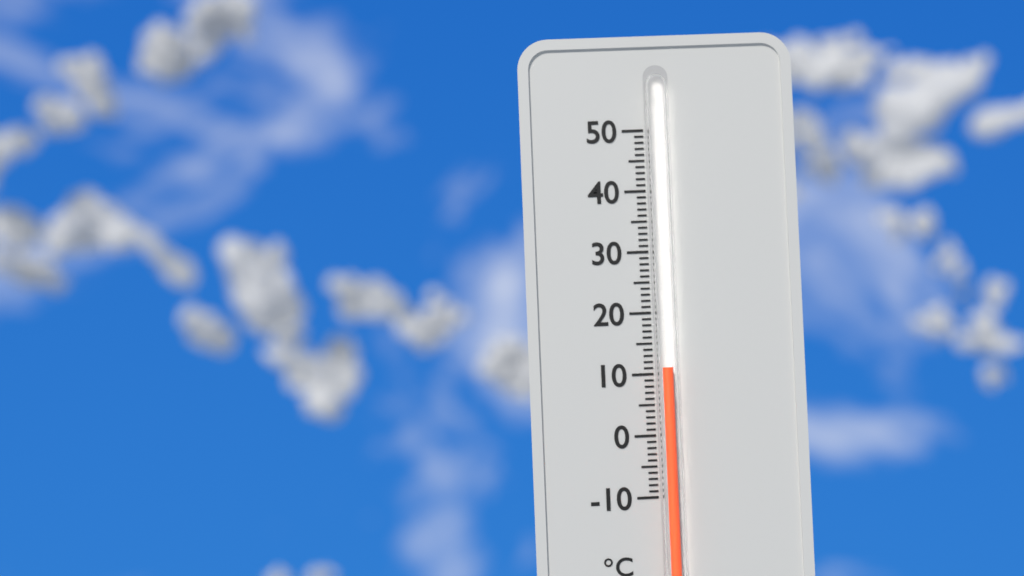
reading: 11 °C
